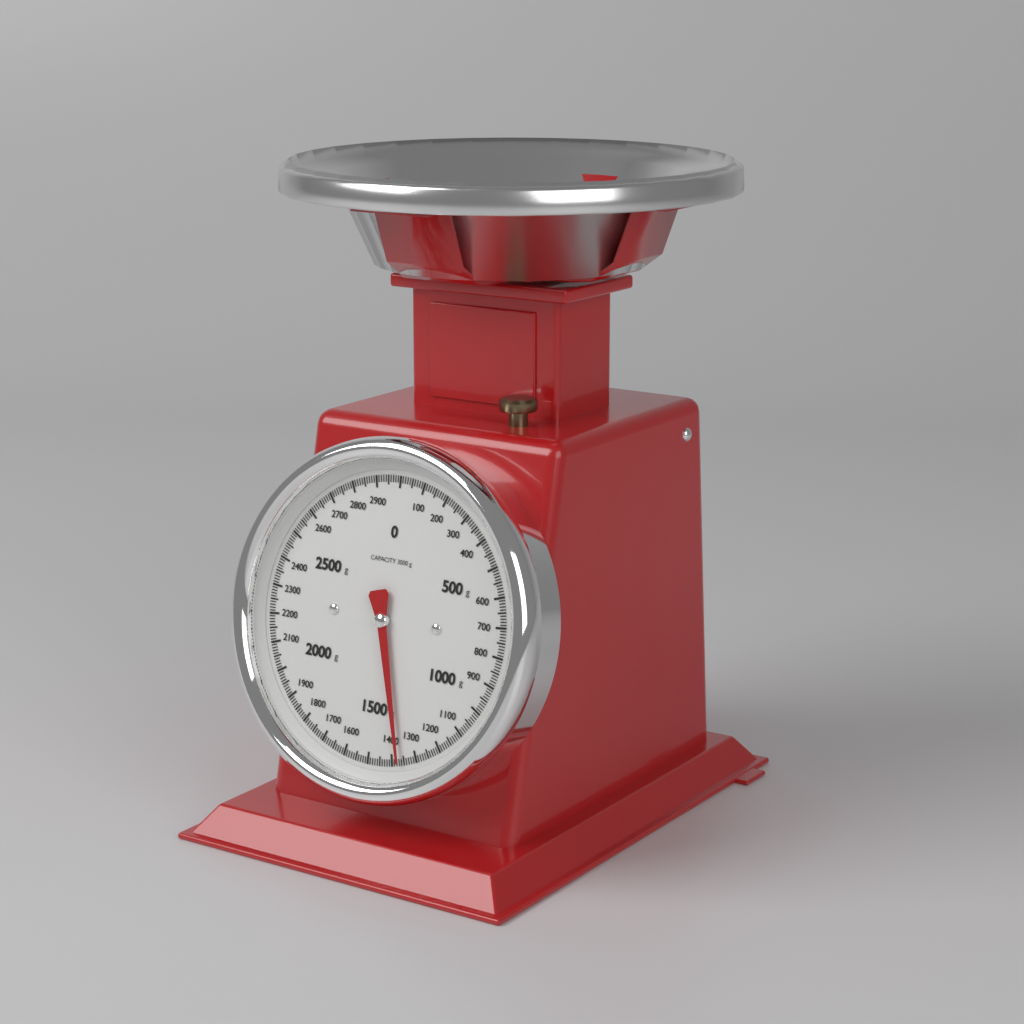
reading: 1370 g
